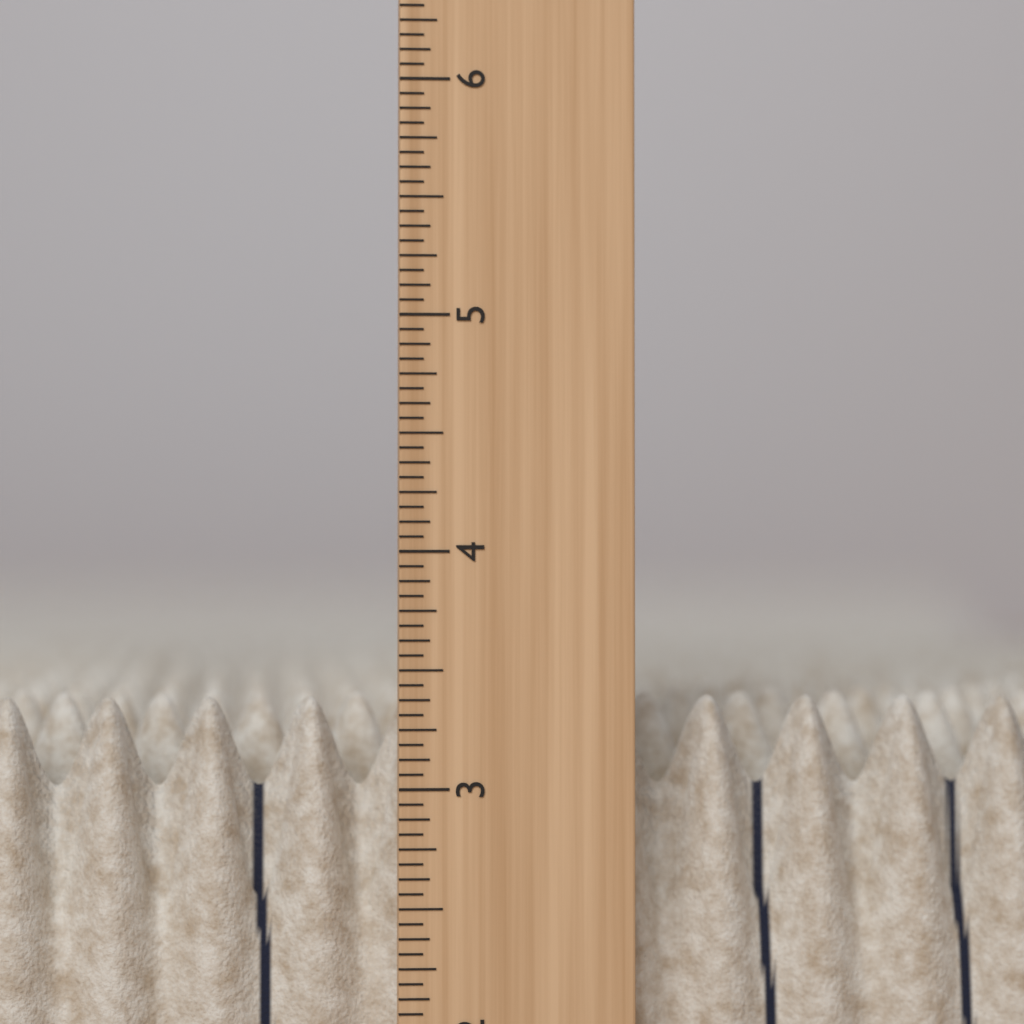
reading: 3.3750 in
